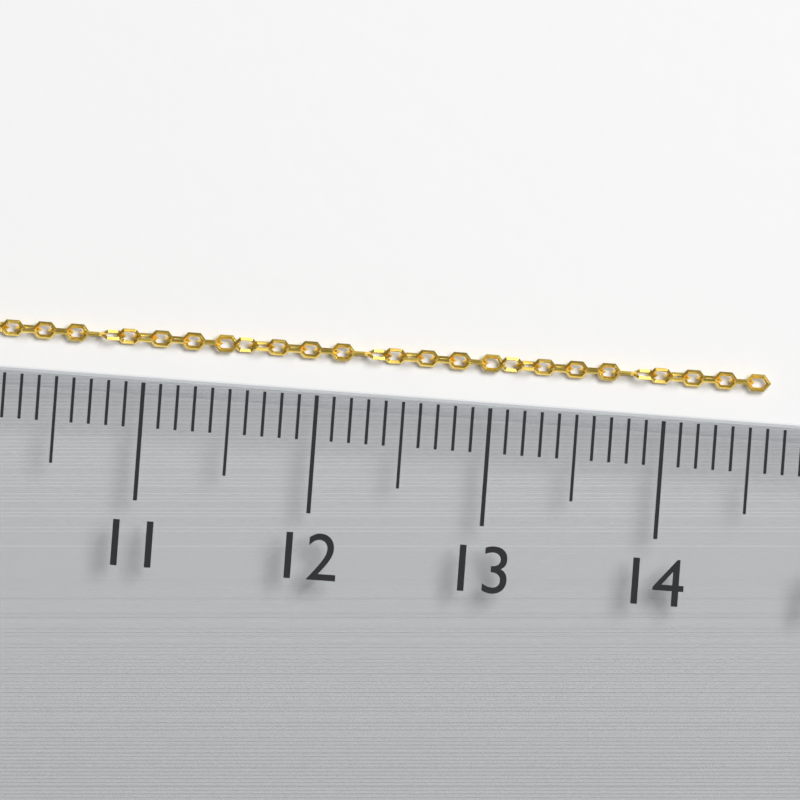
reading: 14.6 (no unit)
